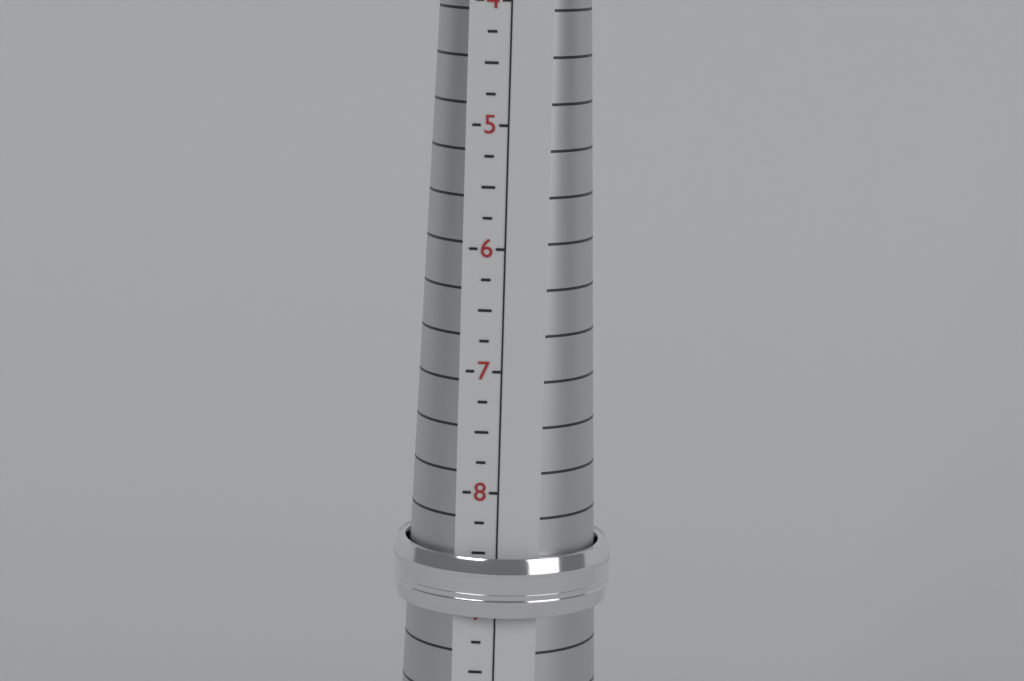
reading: 9.00 (no unit)
